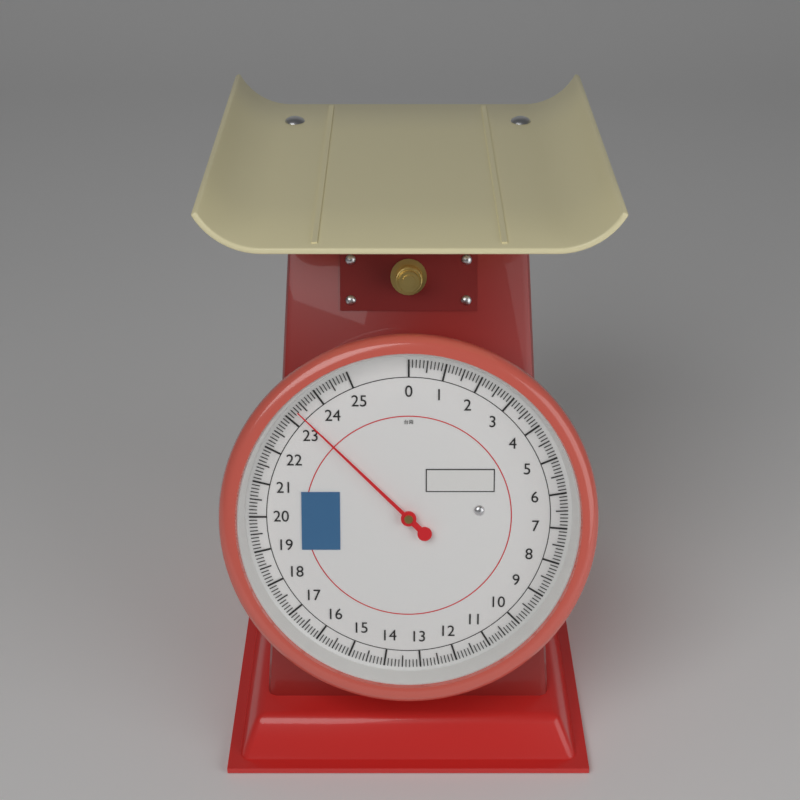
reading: 23.3 台兩
